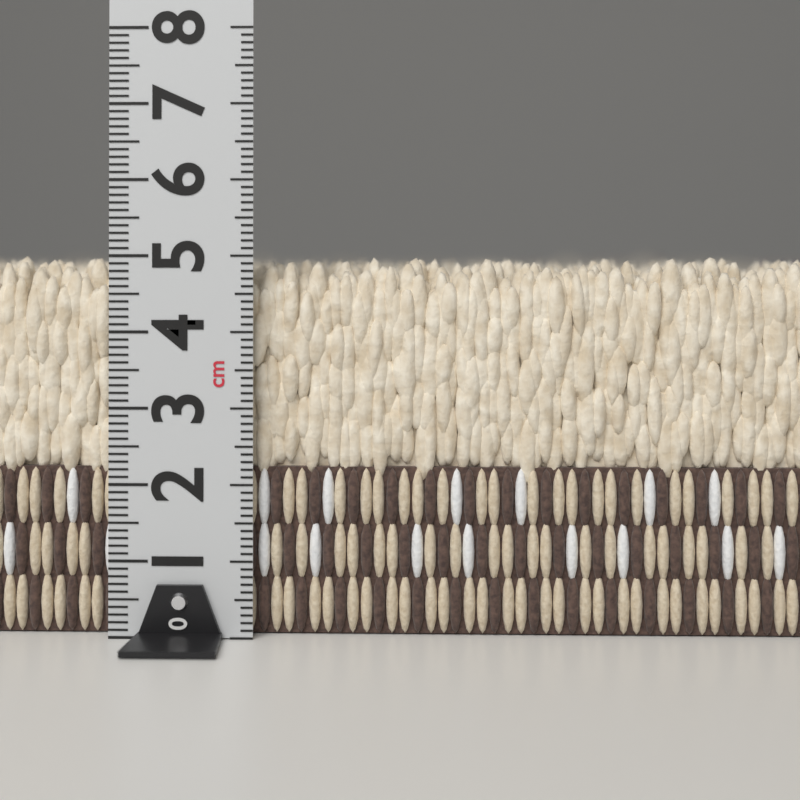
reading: 5.0 cm
